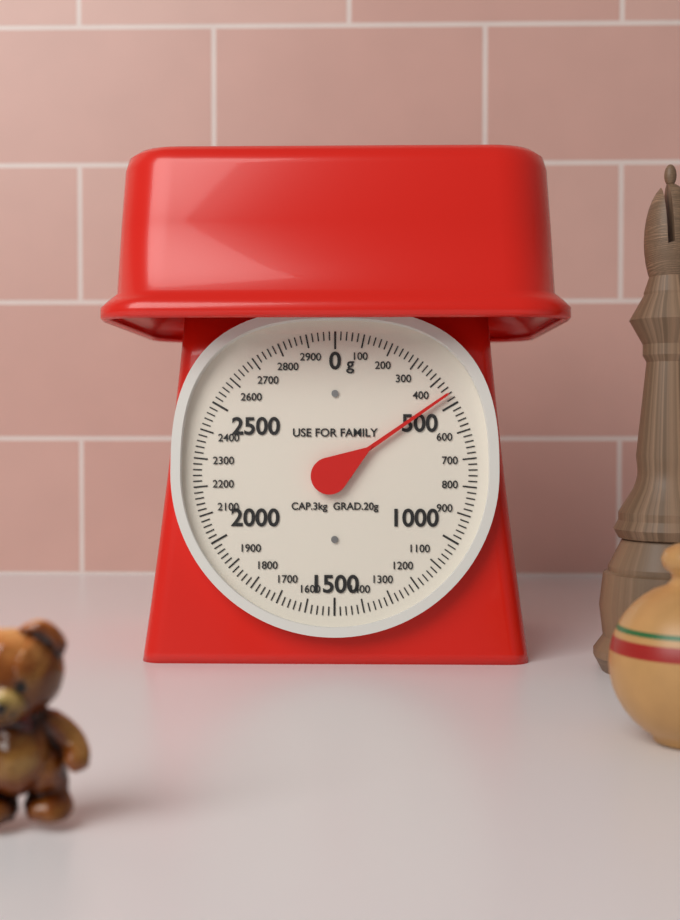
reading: 460 g
